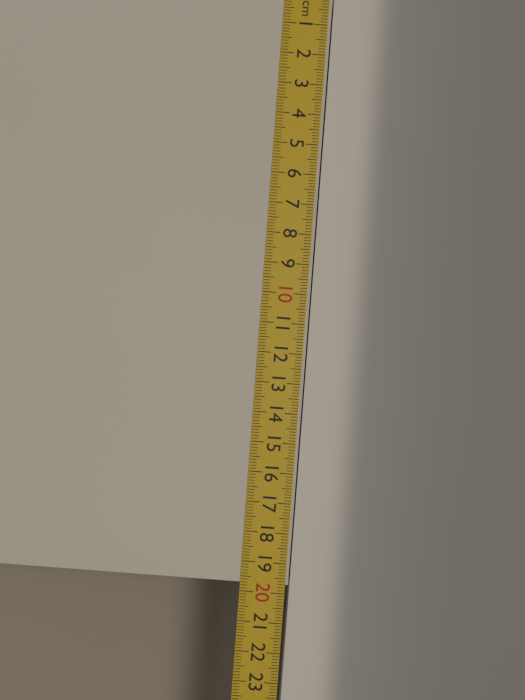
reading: 19.7 cm
